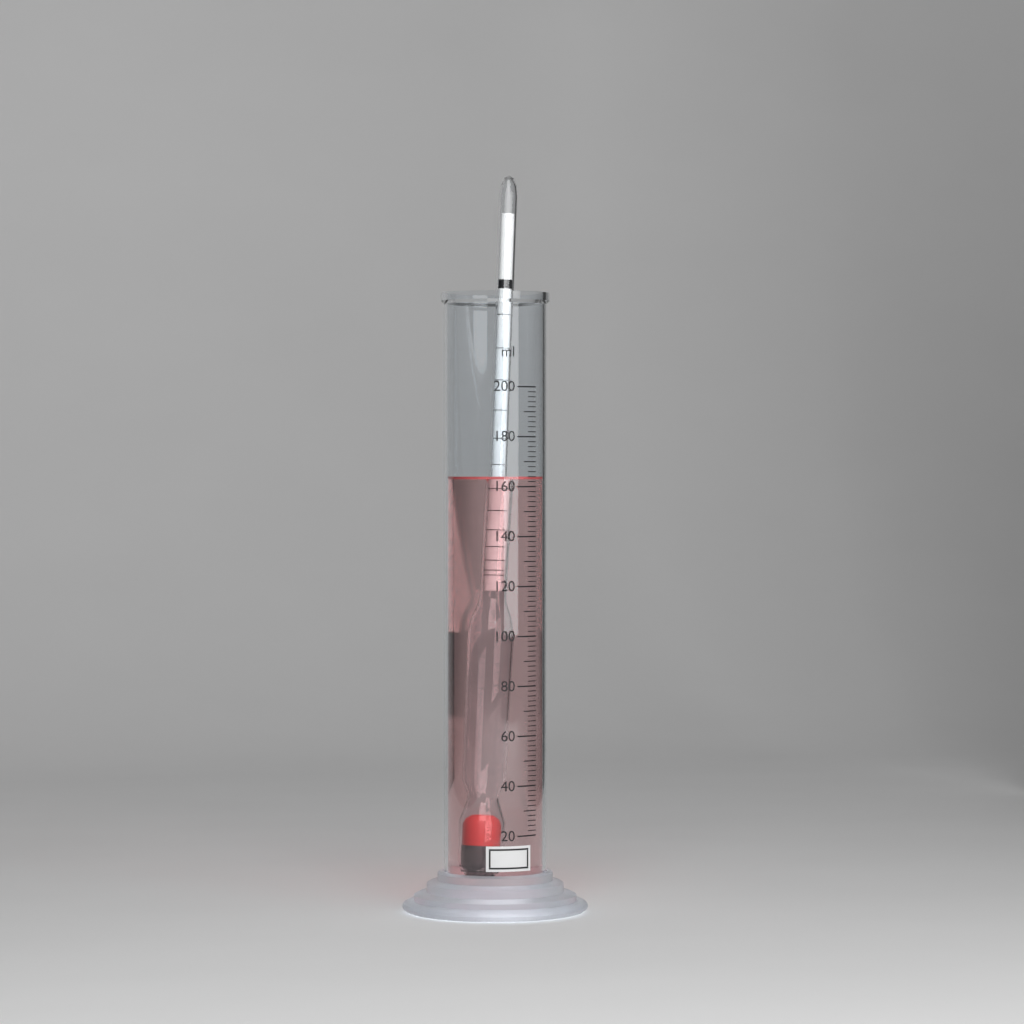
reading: 164 ml
